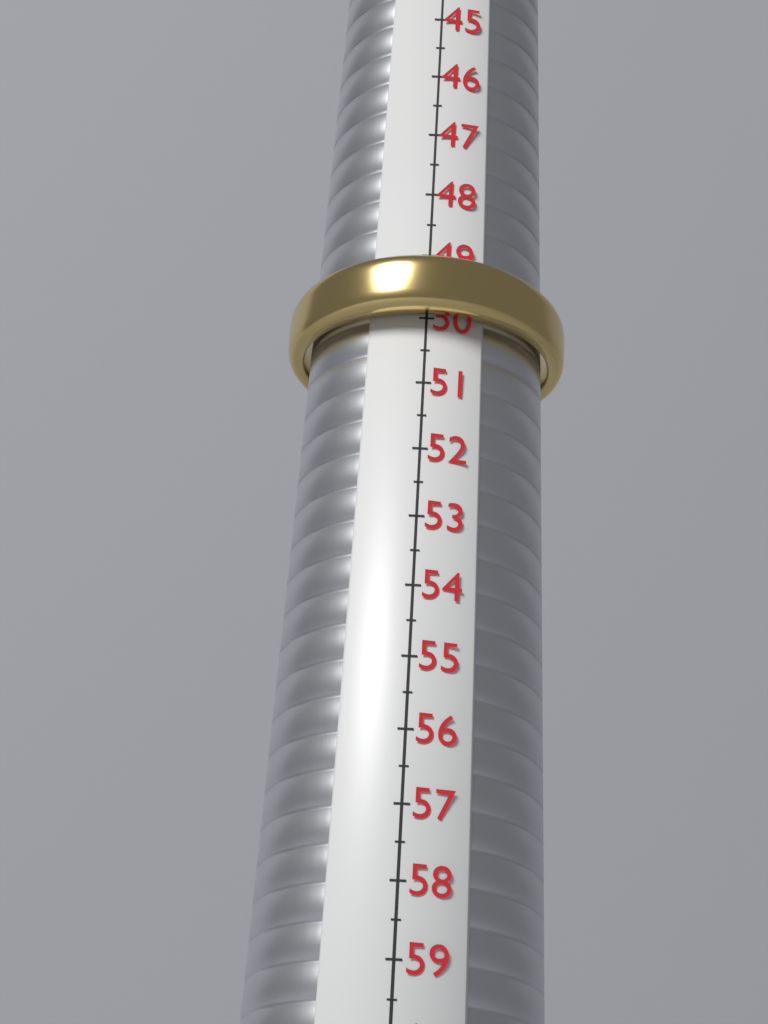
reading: 50.0 (no unit)
